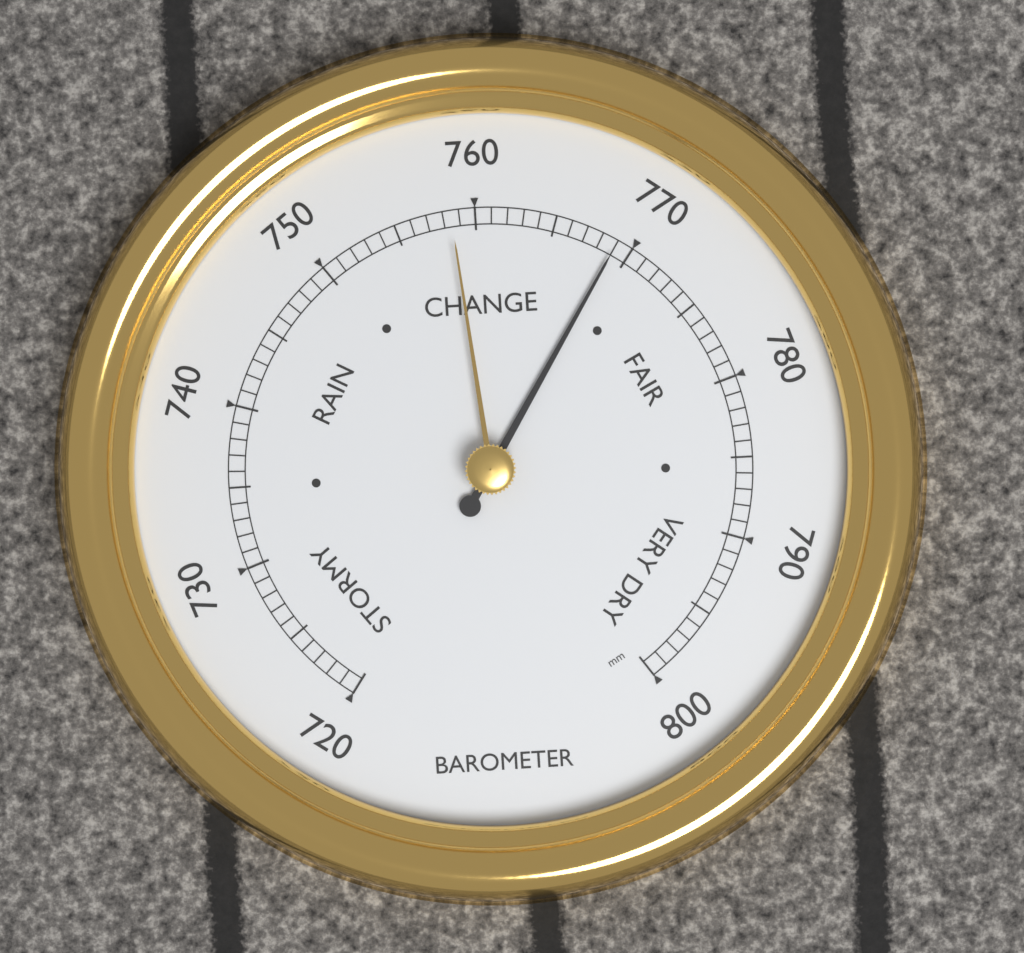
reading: 769 mm
